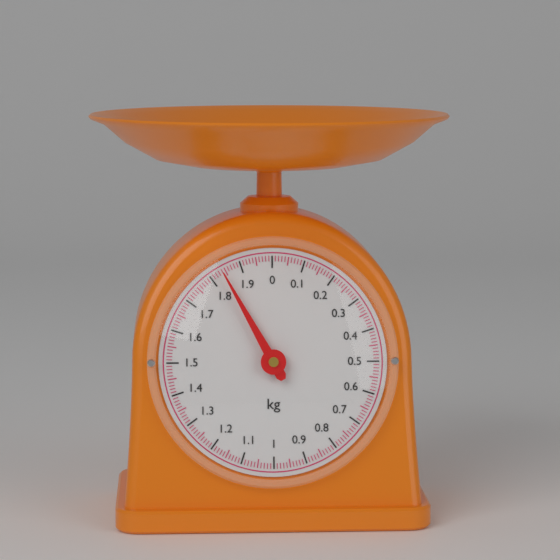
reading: 1.84 kg
